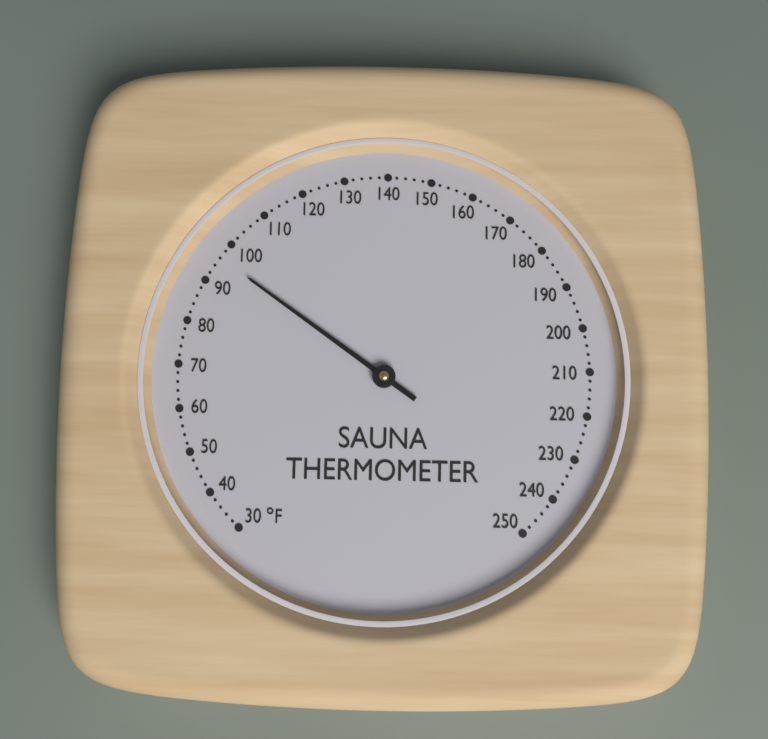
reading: 96 °F
